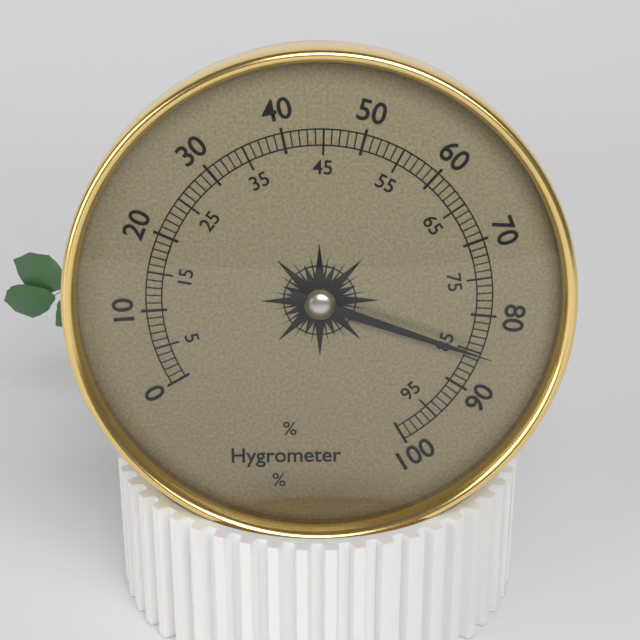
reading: 85 %
